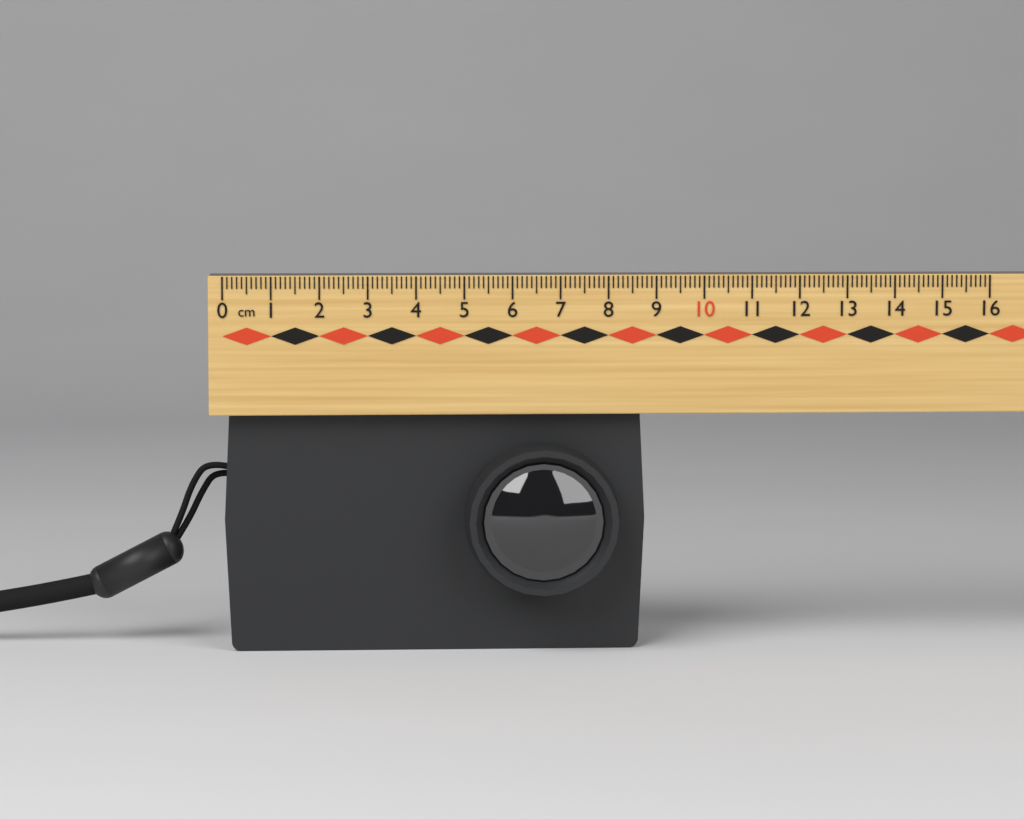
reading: 8.8 cm
